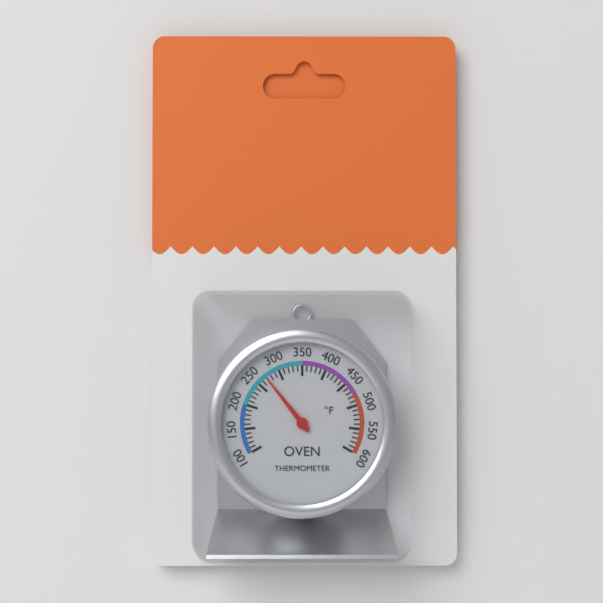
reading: 270 °F
